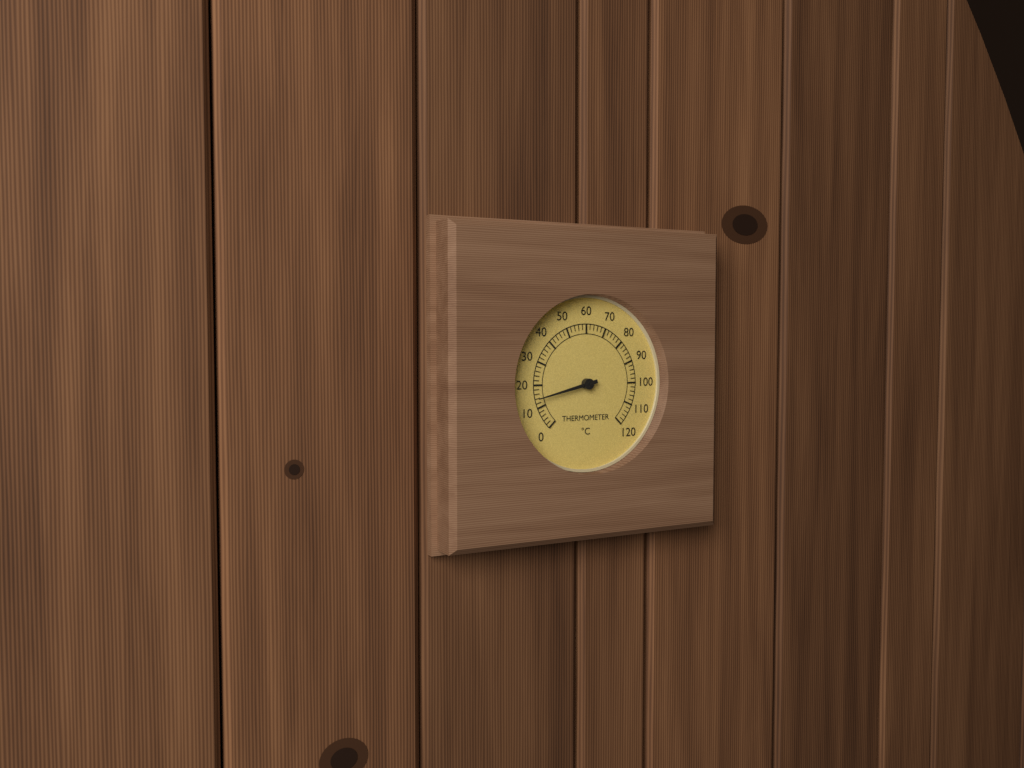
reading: 14 °C
